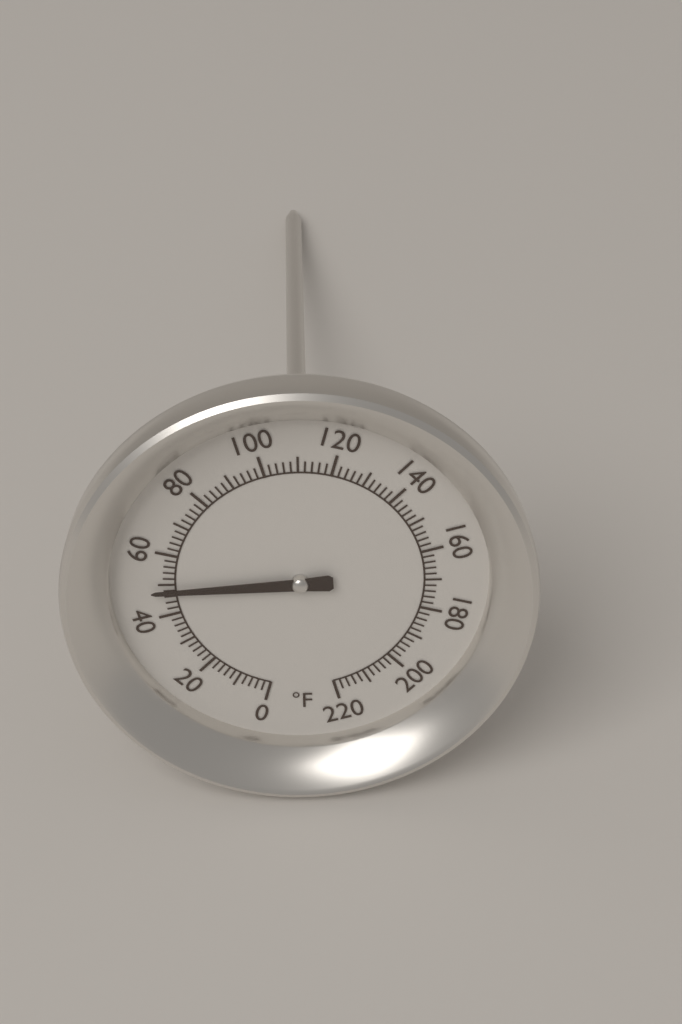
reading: 48 °F
